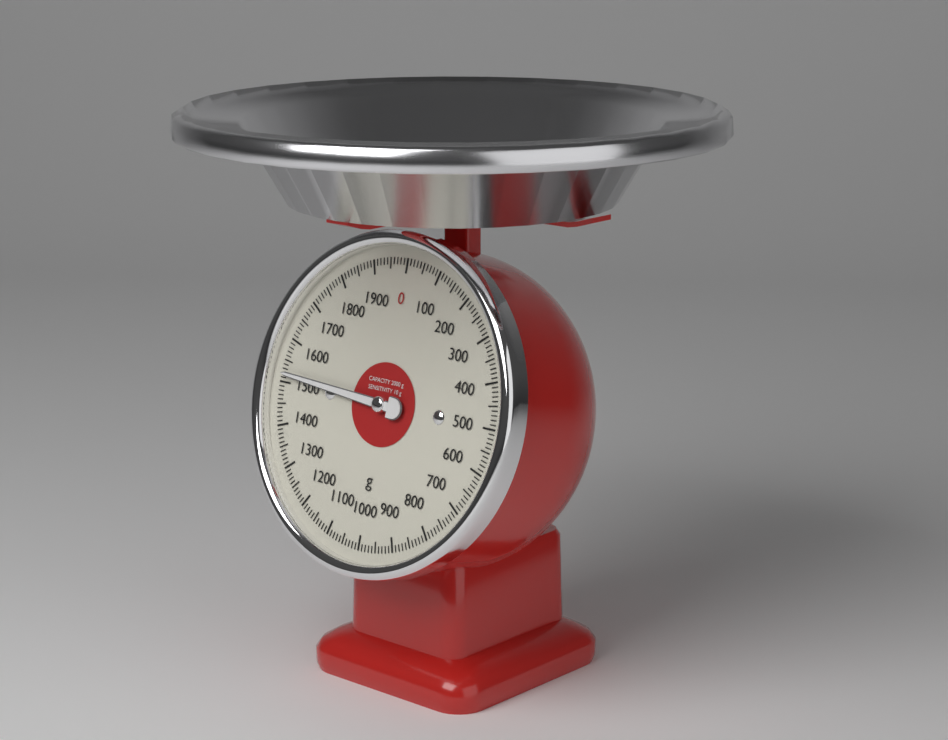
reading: 1520 g
